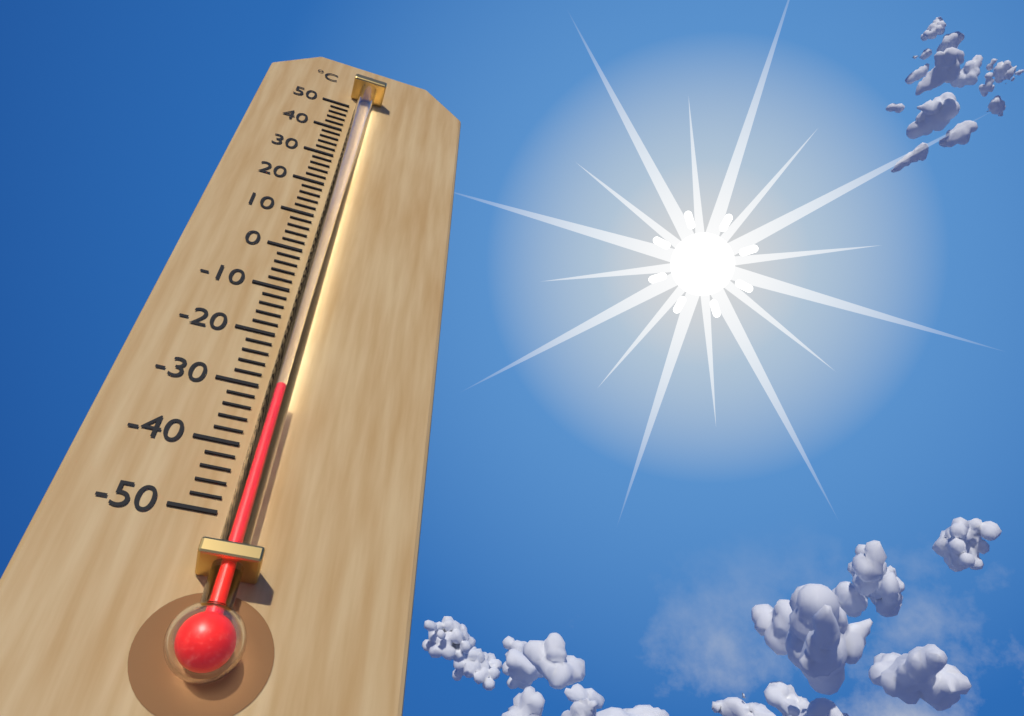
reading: -32 °C
